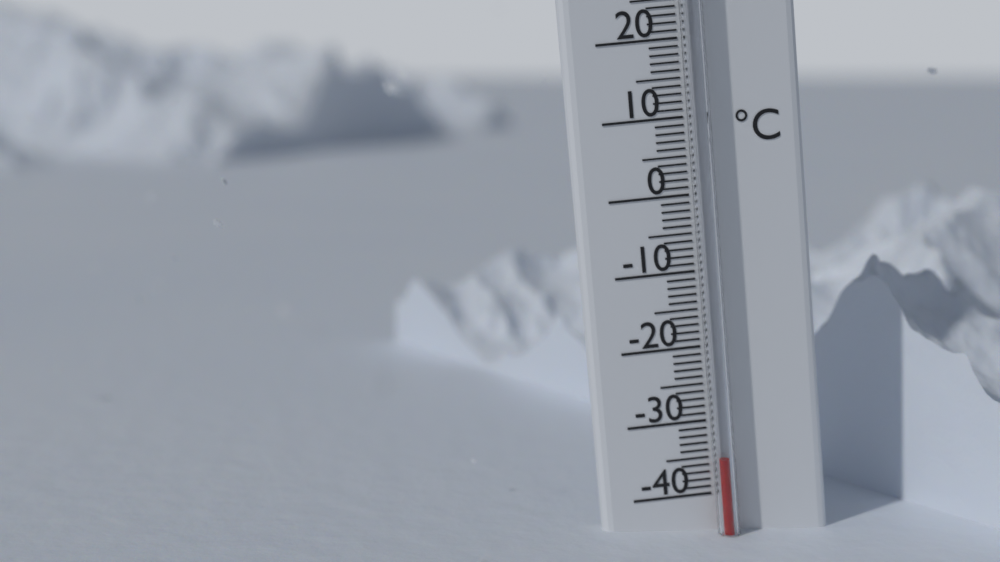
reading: -35 °C
